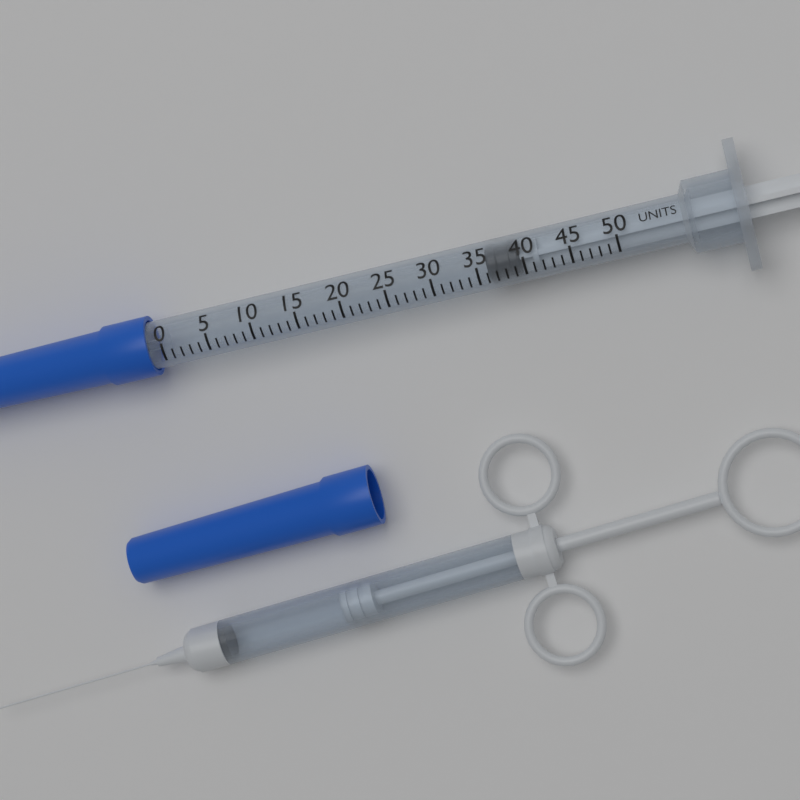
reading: 36 units
